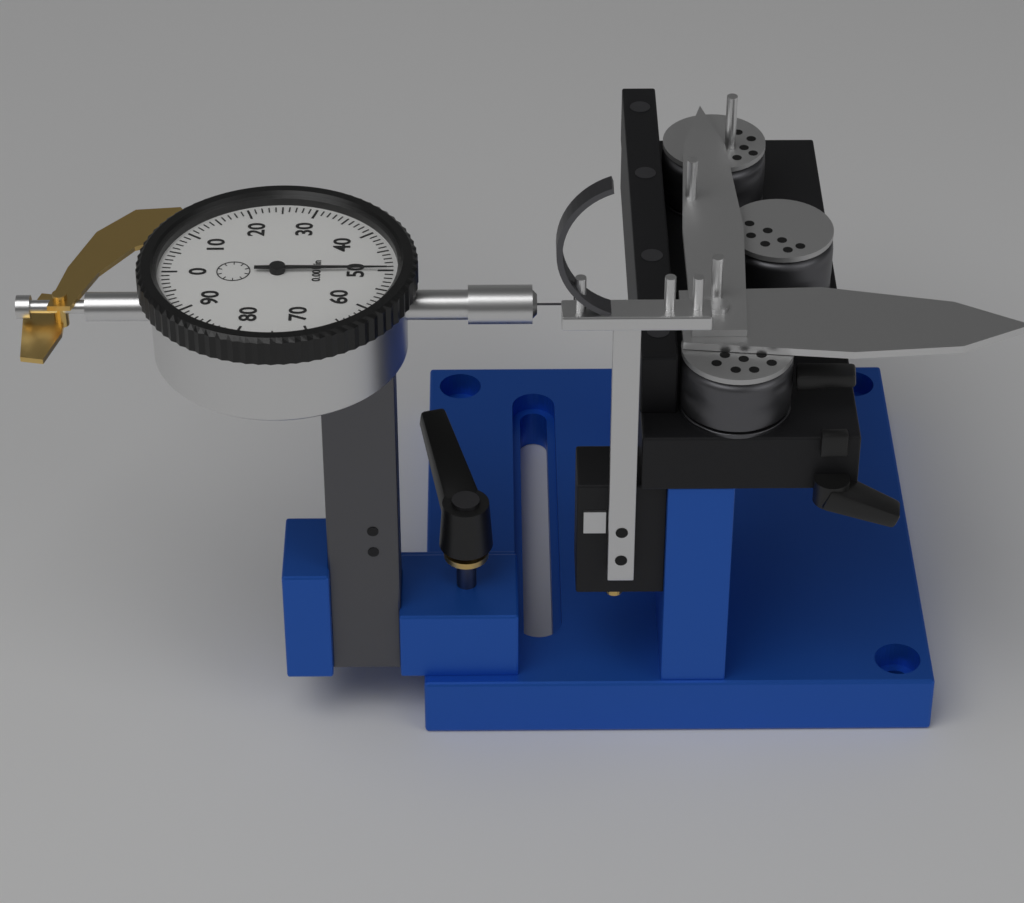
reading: 0.050 in
